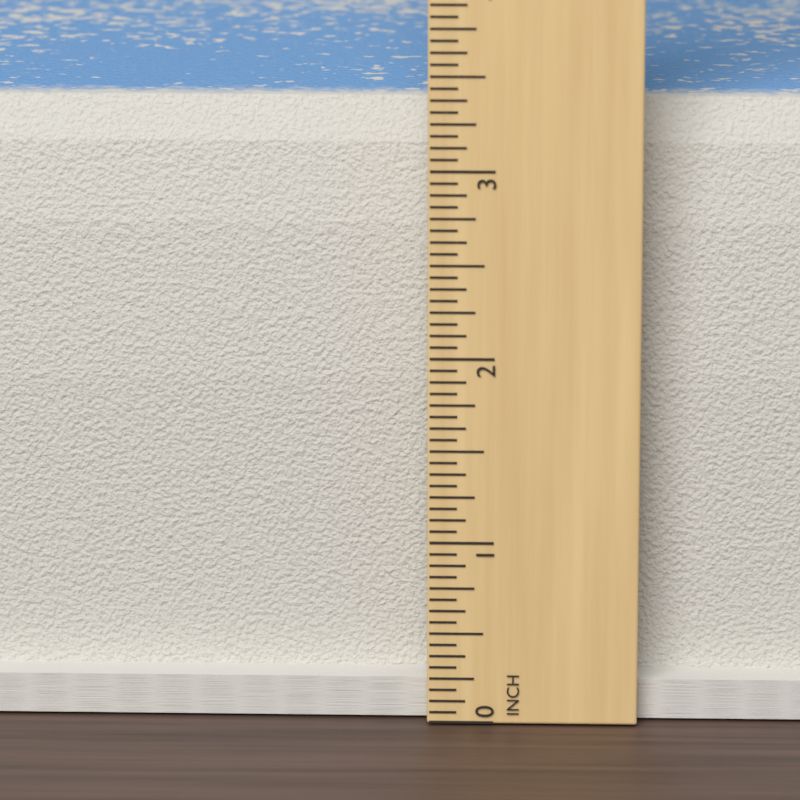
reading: 3.3125 in
